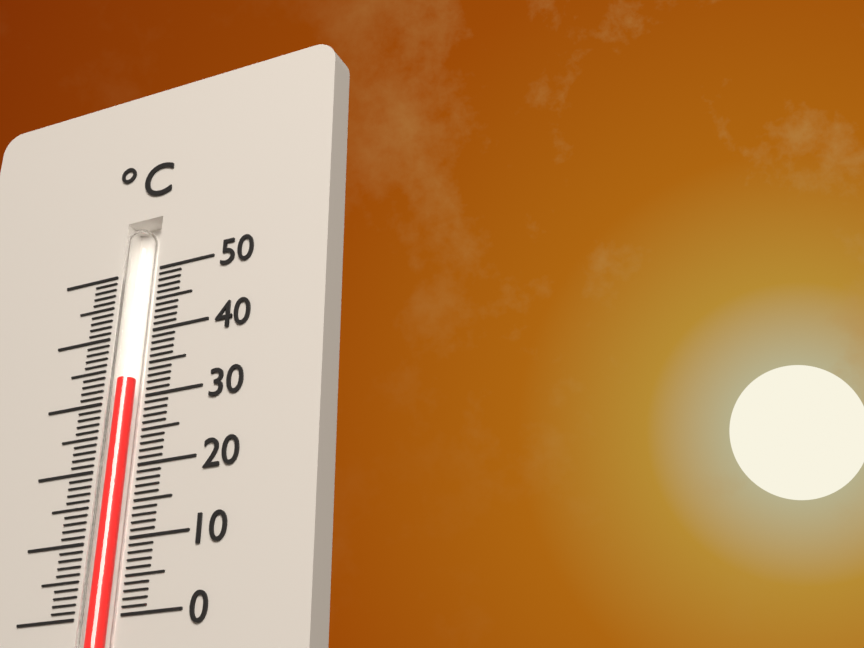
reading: 33 °C
